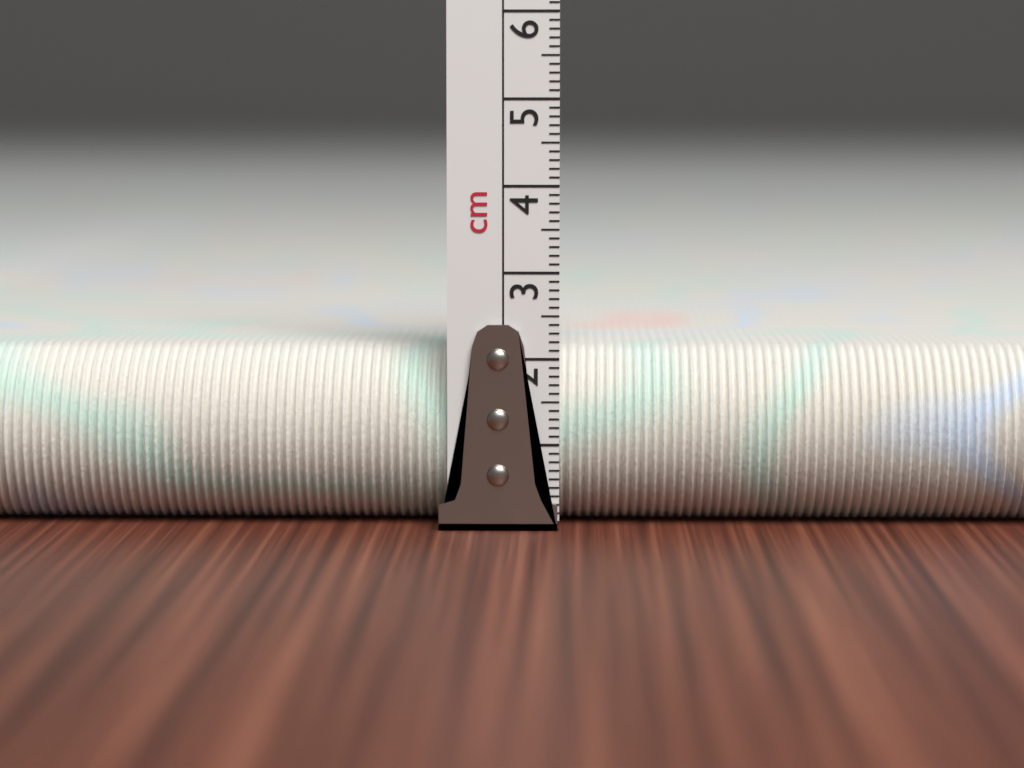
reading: 2.1 cm
